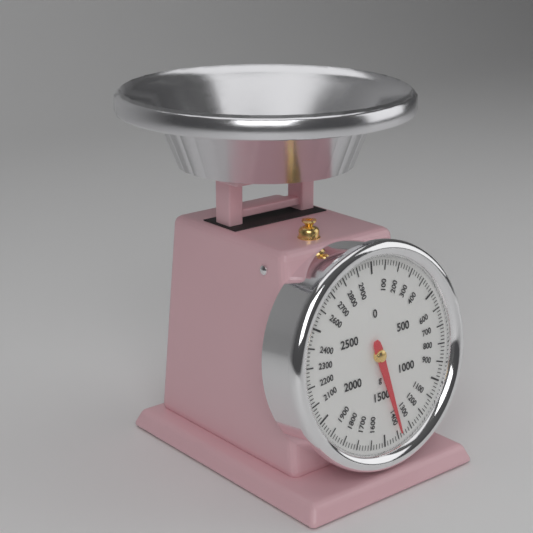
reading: 1380 g
